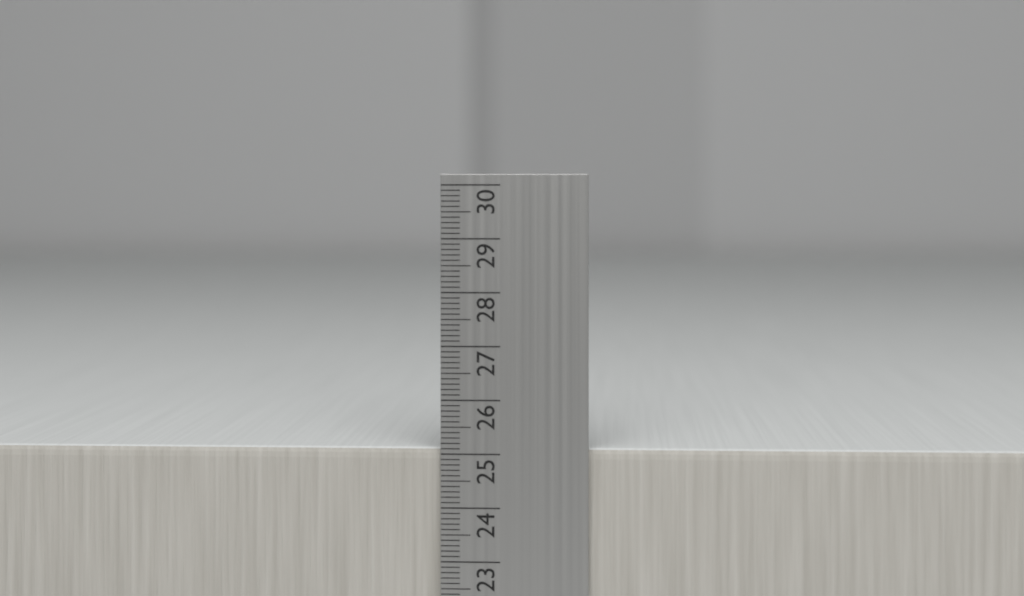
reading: 25.1 cm
